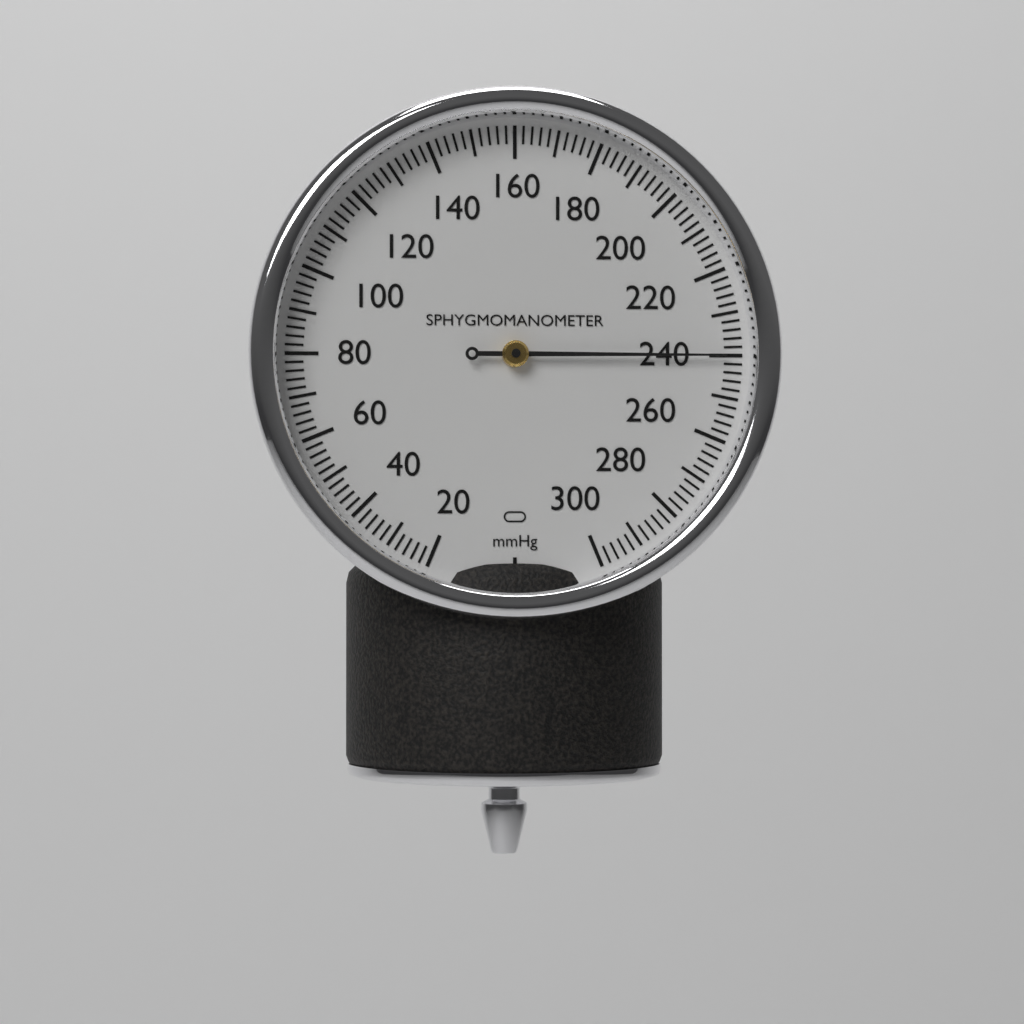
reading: 240 mmHg
